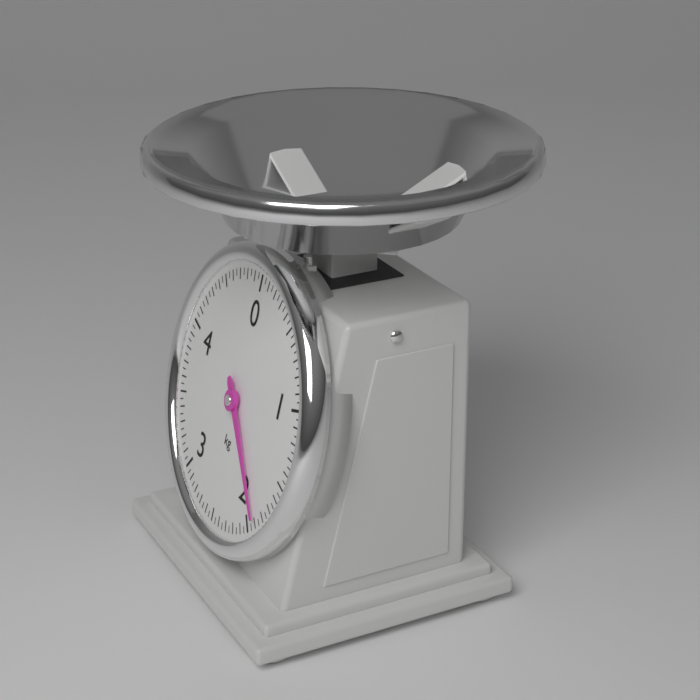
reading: 1.90 kg
